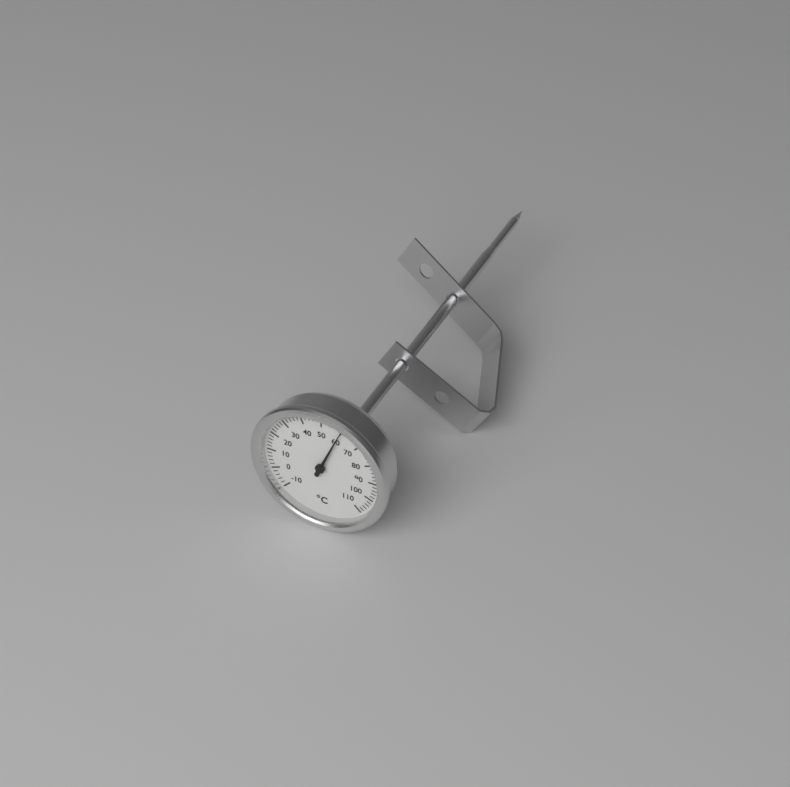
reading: 60 °C
